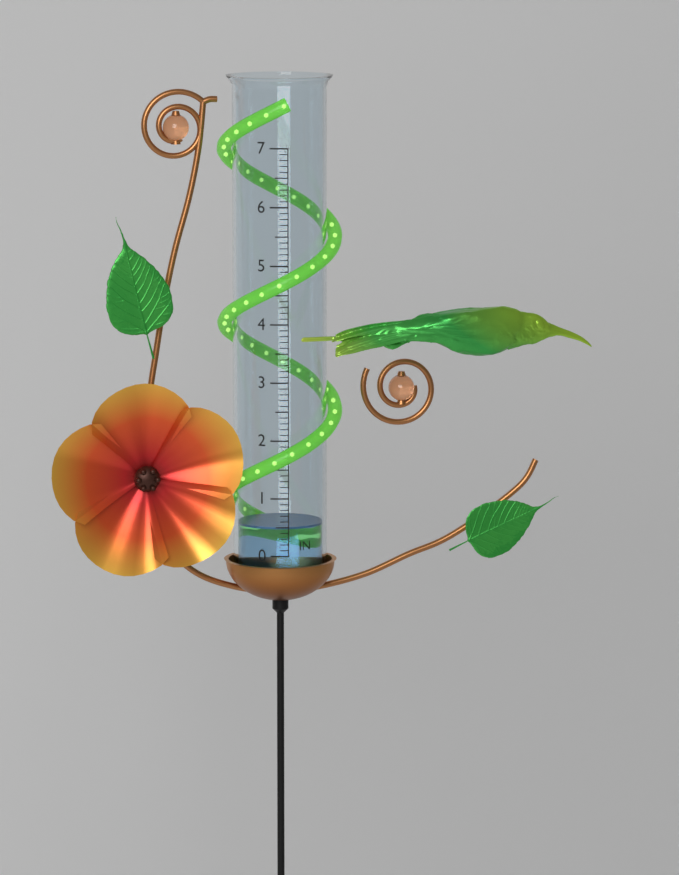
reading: 0.5 in
